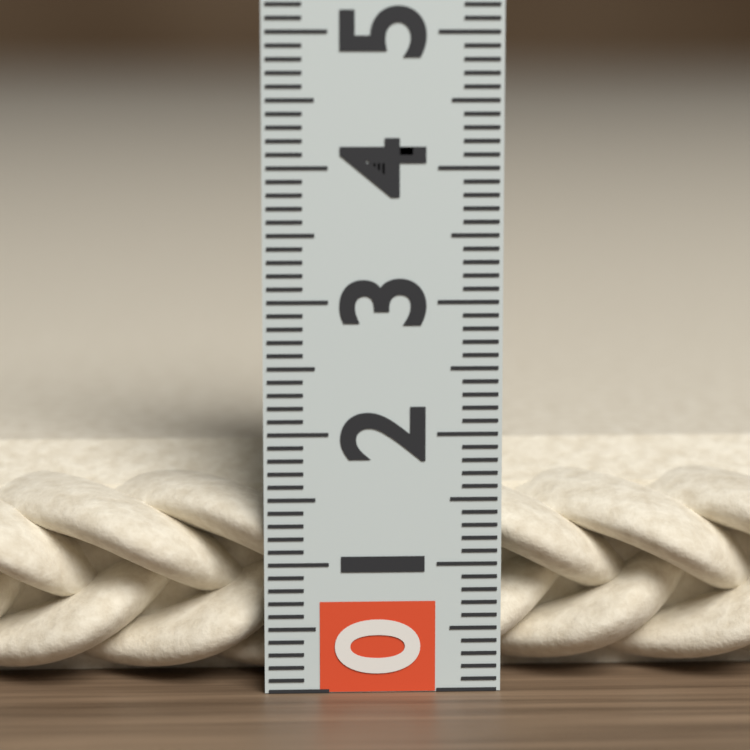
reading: 1.7 (no unit)
